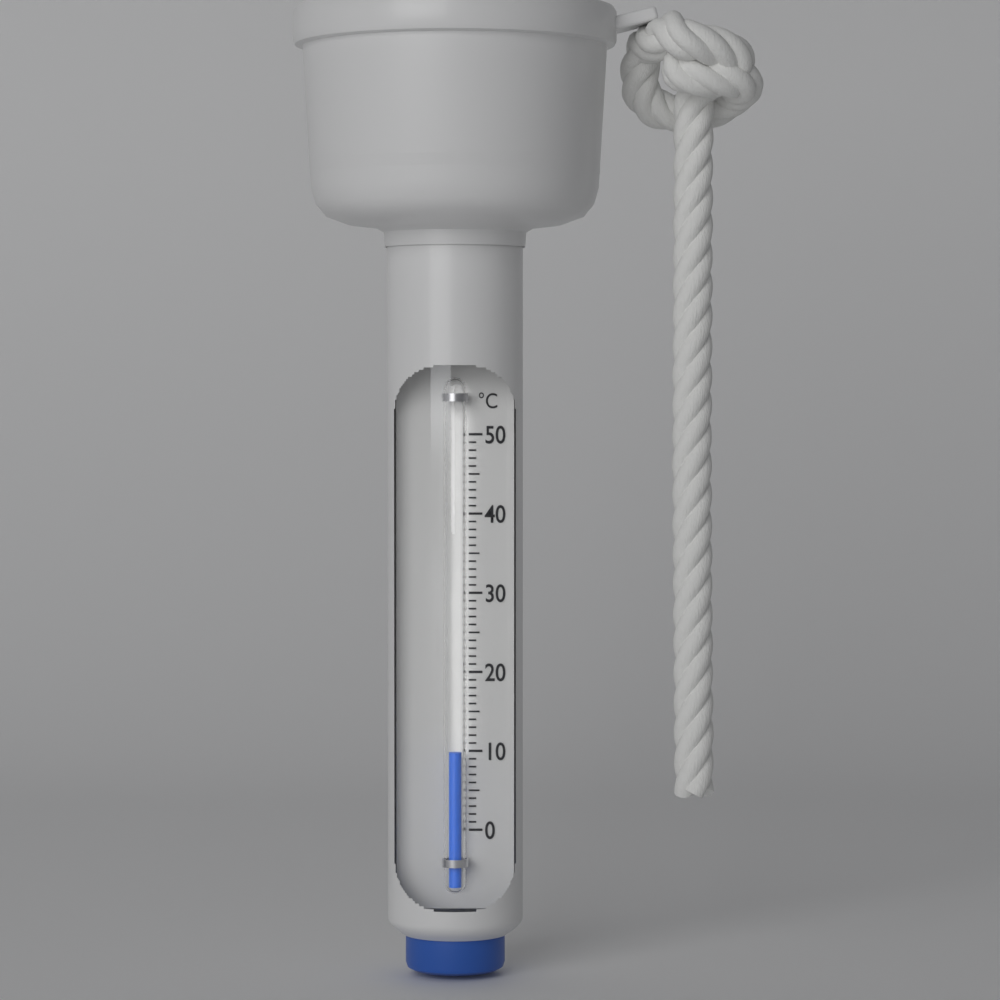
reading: 10 °C
